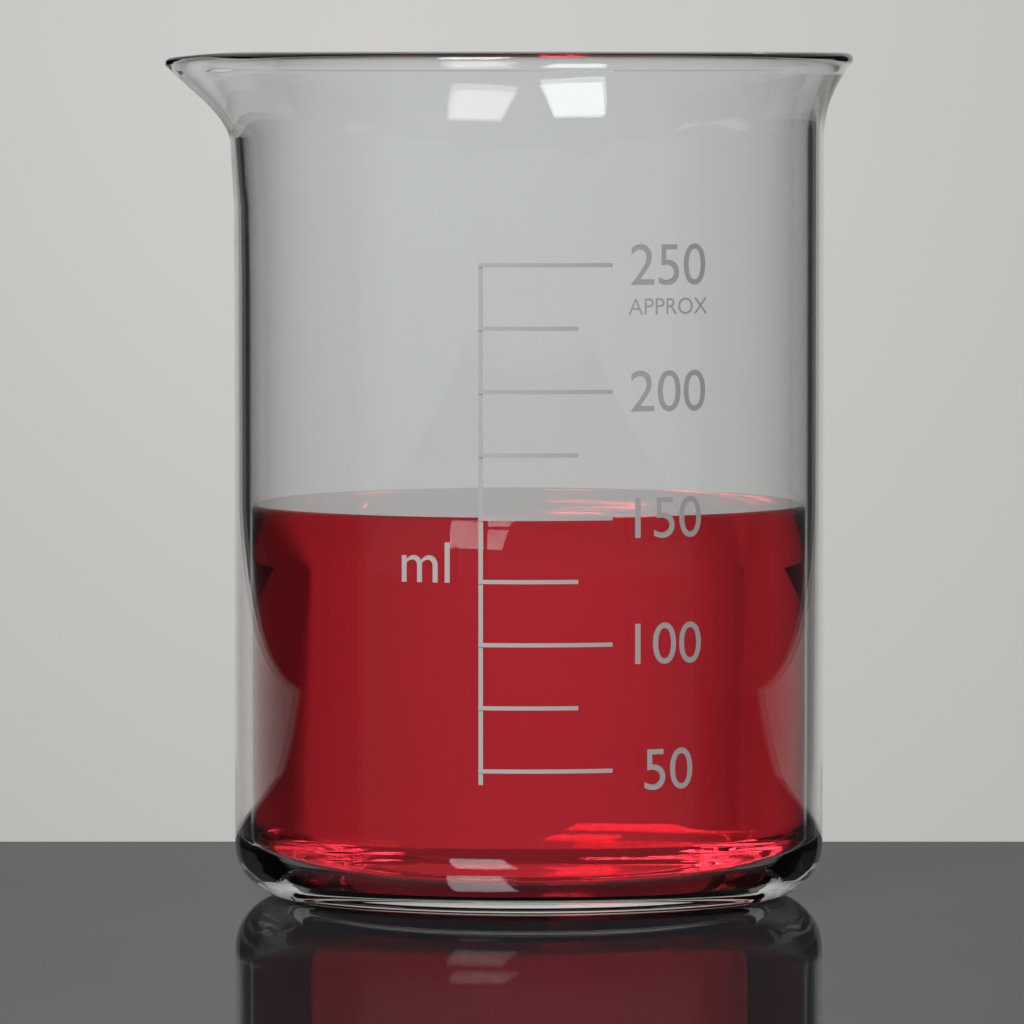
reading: 150 ml
